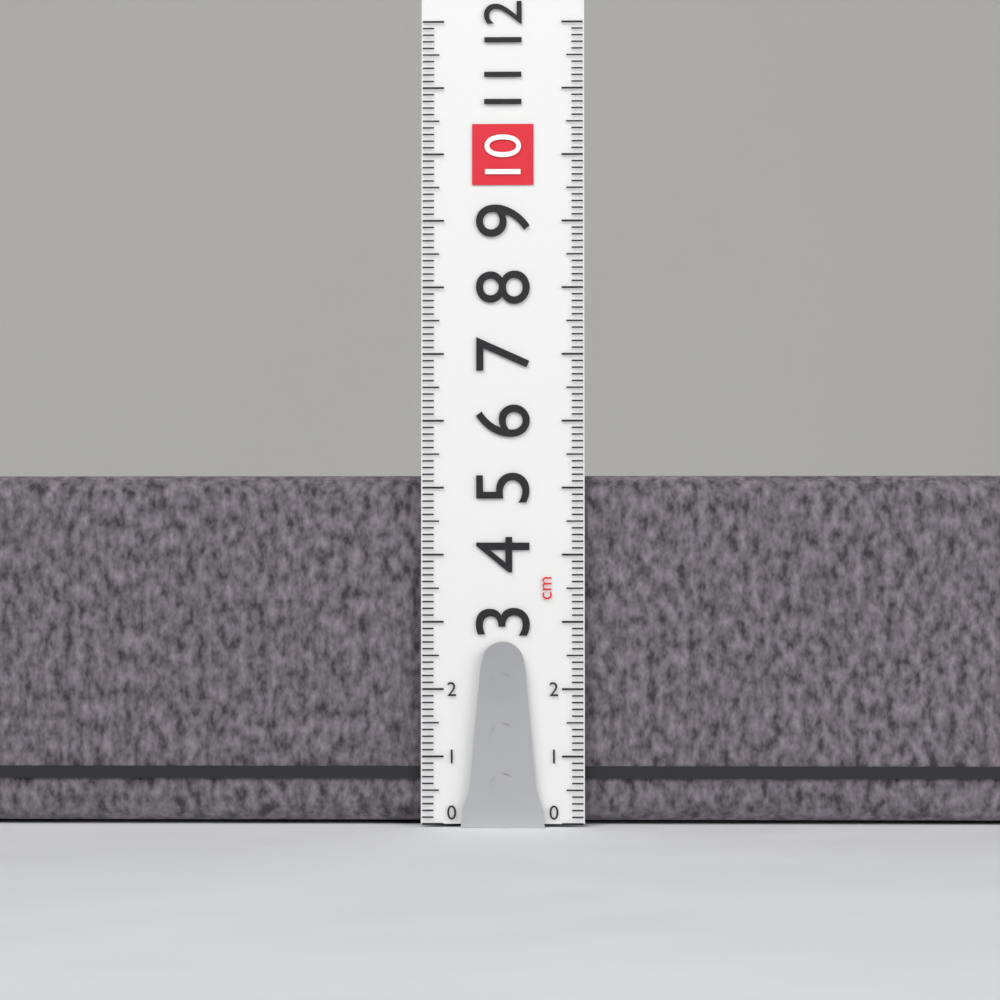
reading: 5.2 cm
